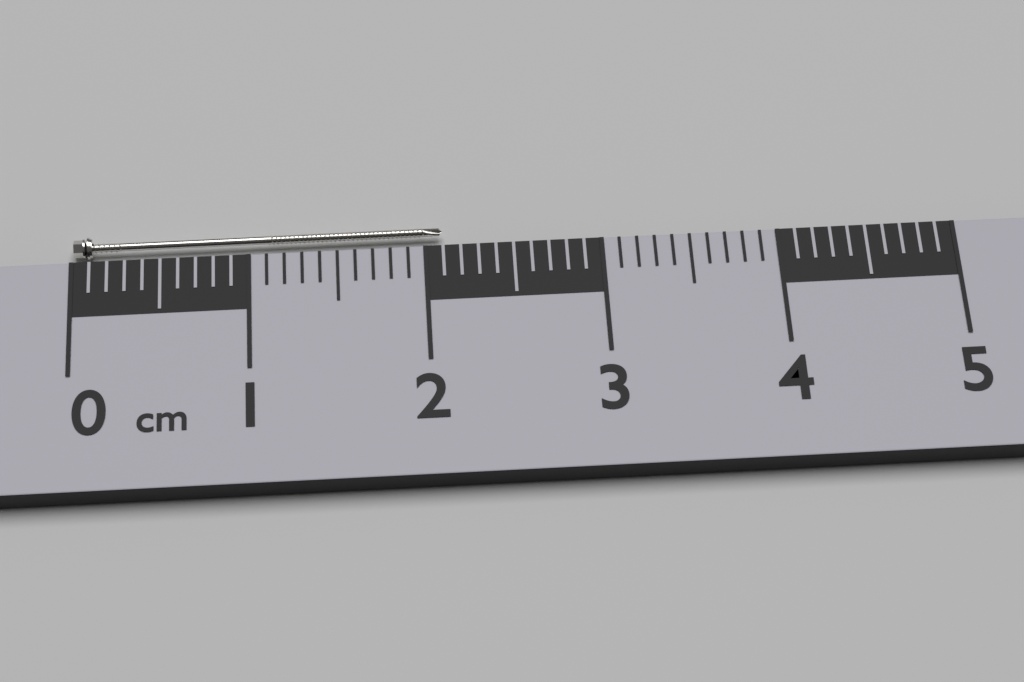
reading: 2.1 cm
